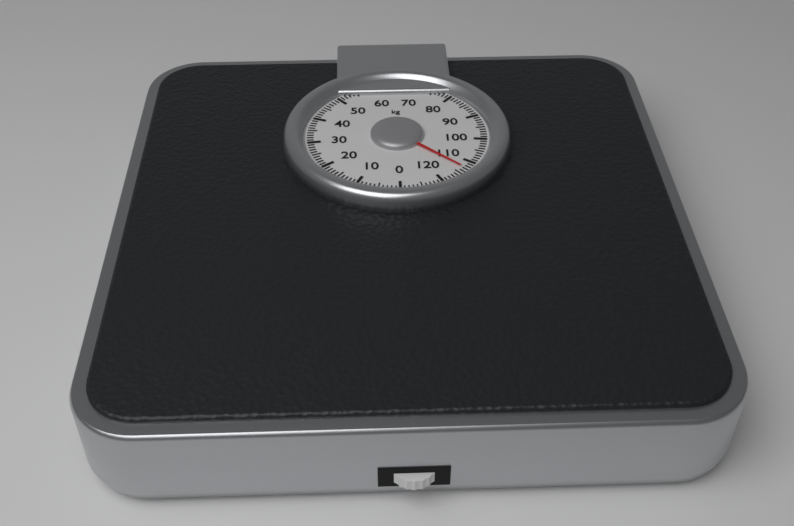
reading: 113 kg
